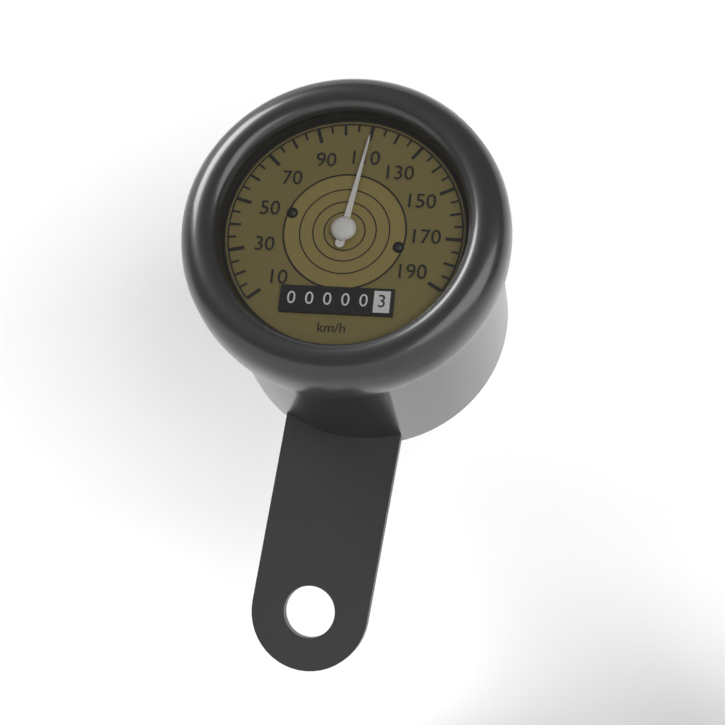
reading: 110 km/h
